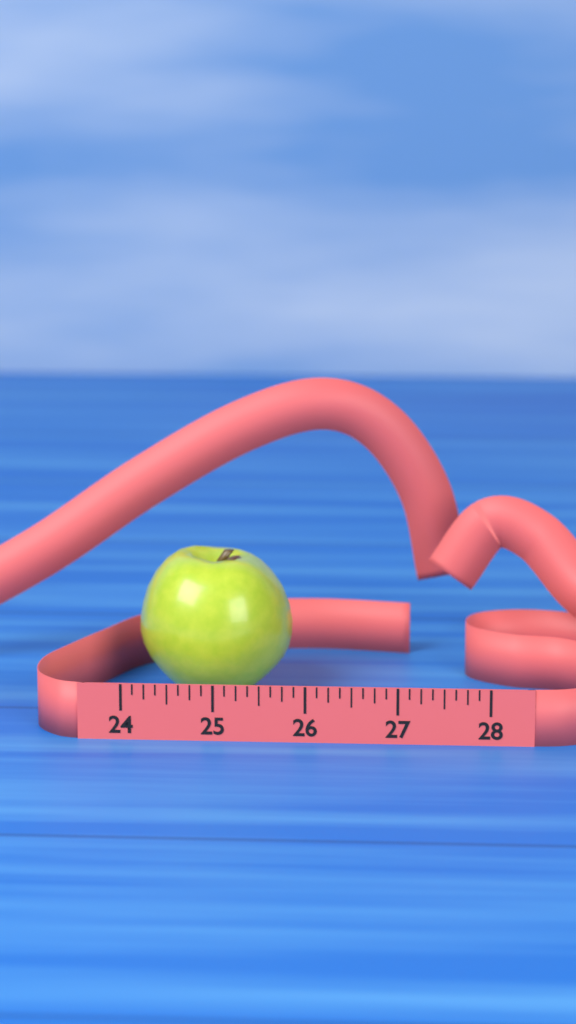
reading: 25.750 (no unit)
